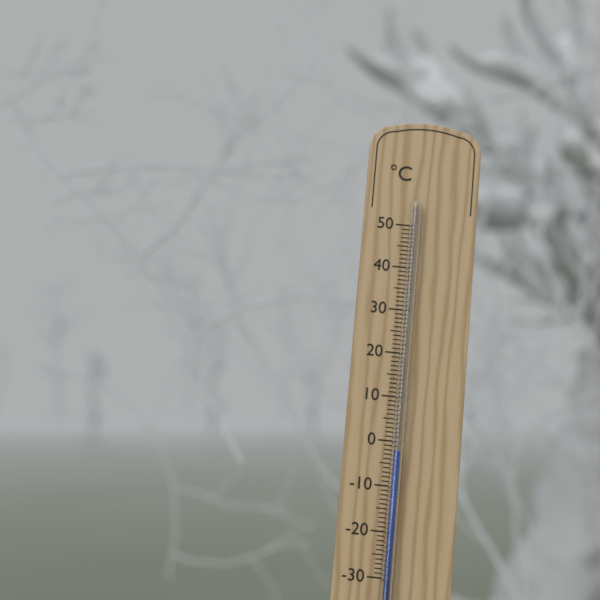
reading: -2 °C
